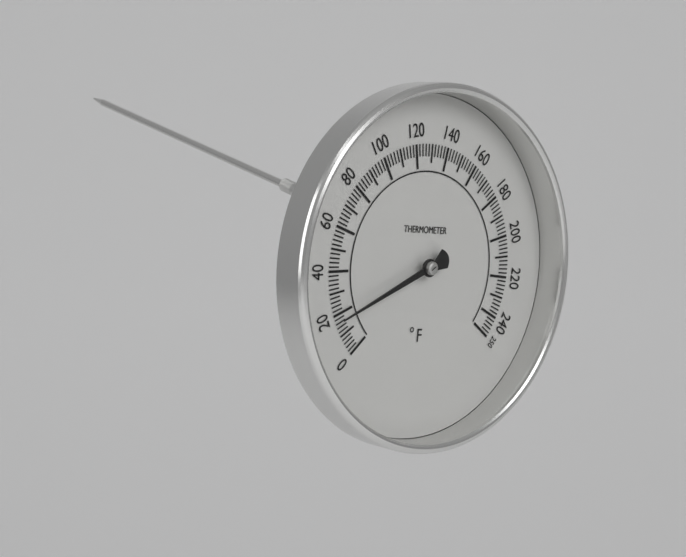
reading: 18 °F
